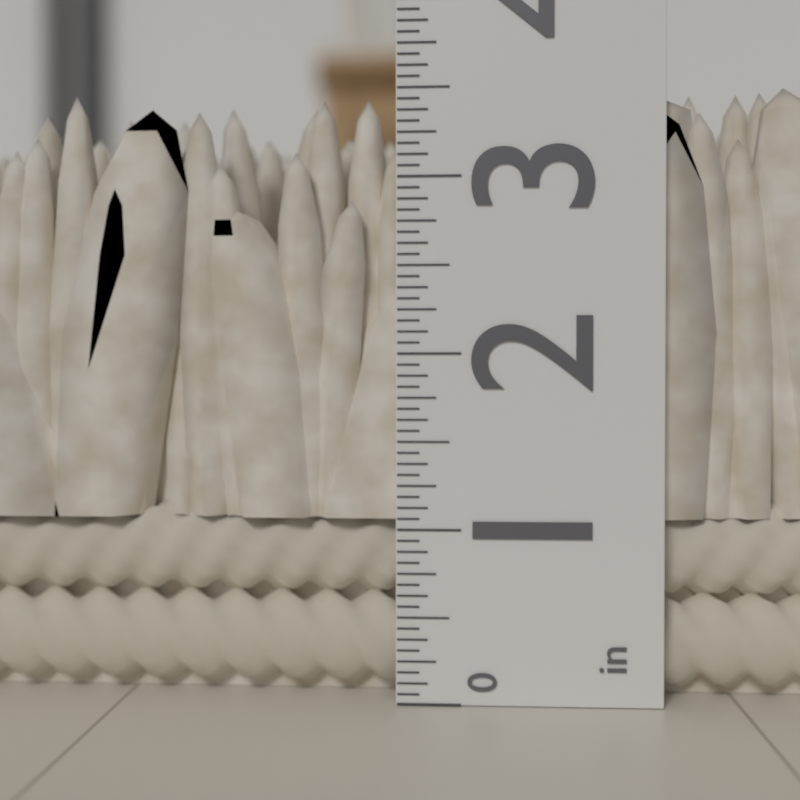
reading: 3.5000 in
